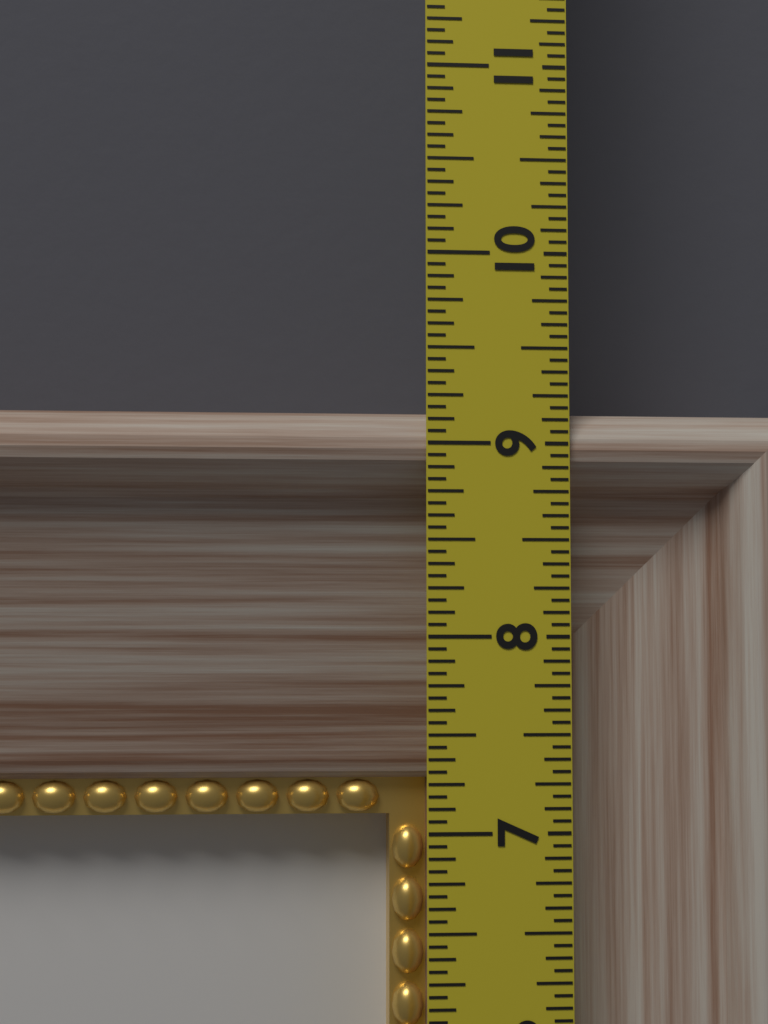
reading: 9.1875 in
